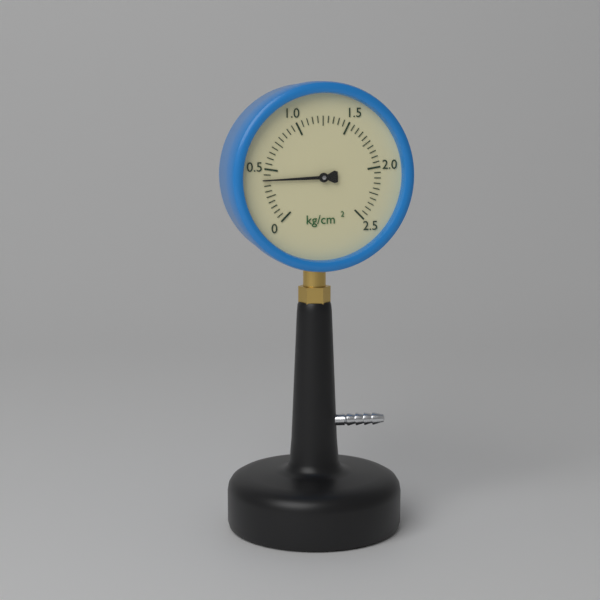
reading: 0.40 kg/cm²
